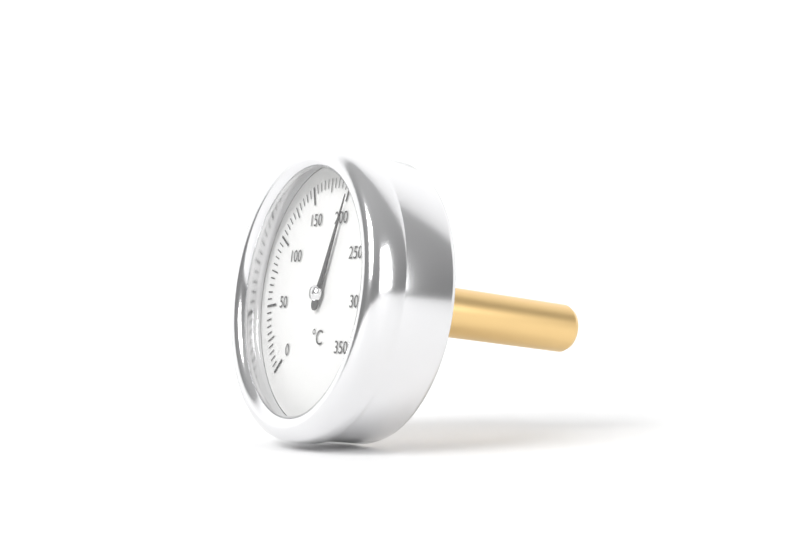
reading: 200 °C
